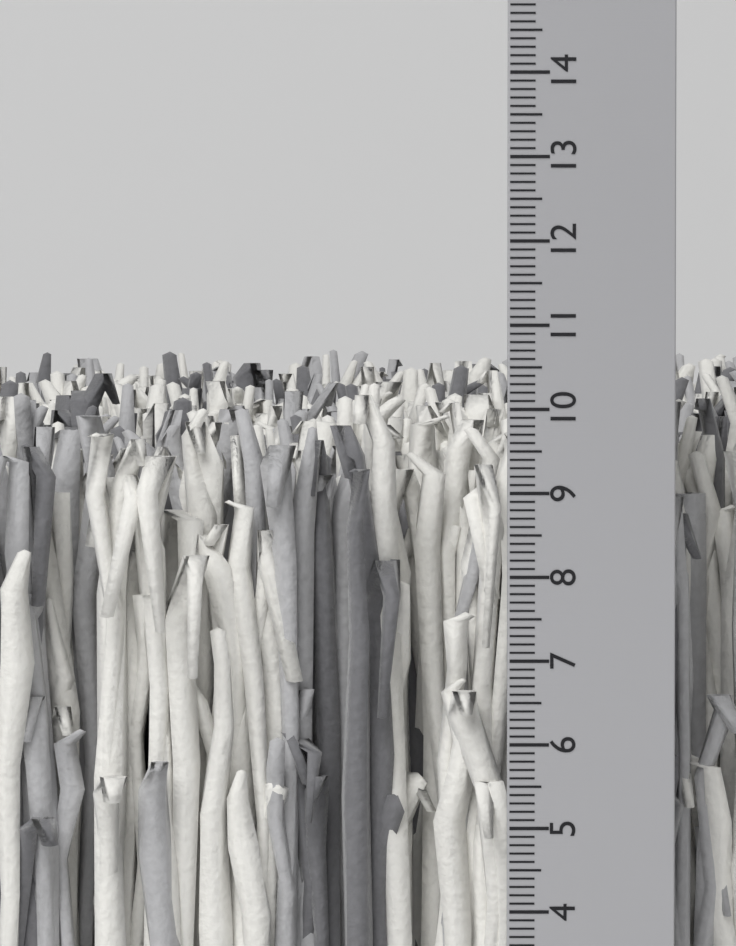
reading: 10.4 cm
